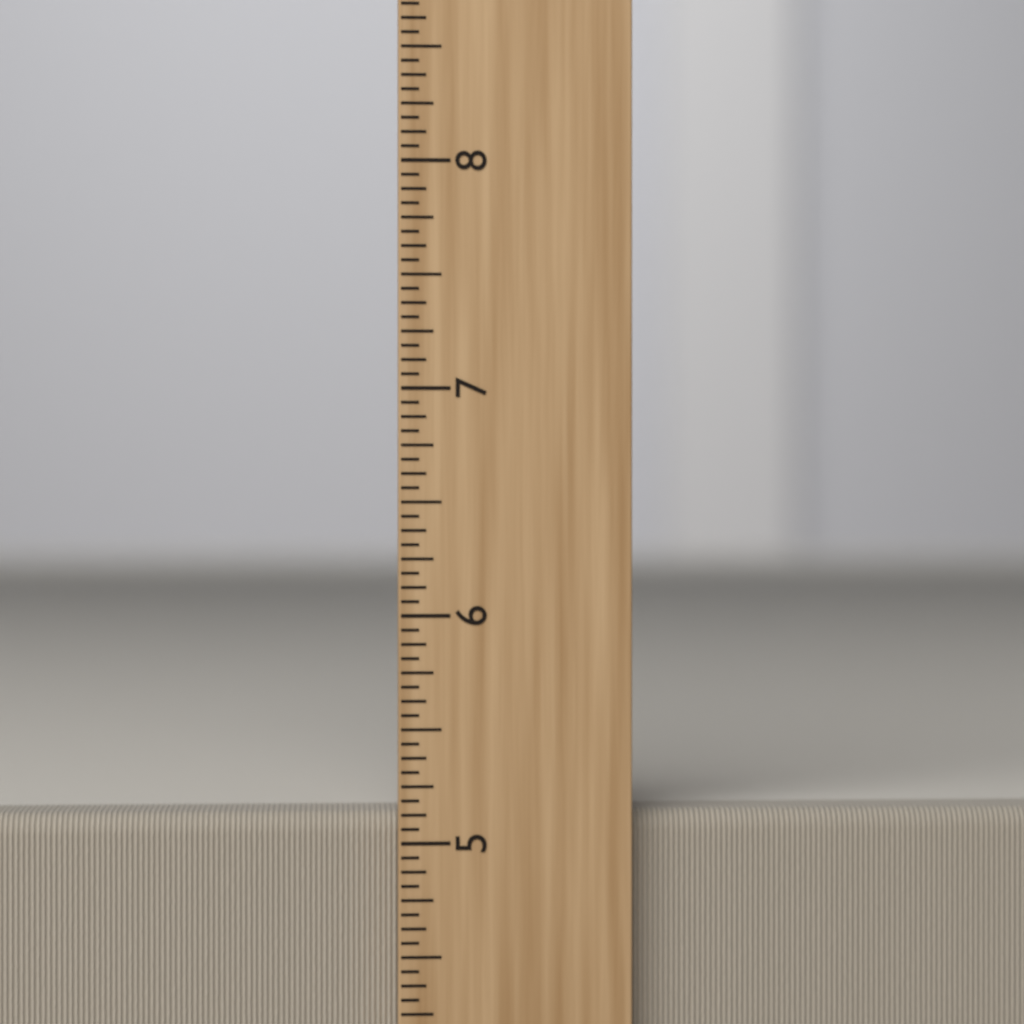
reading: 5.1250 inch
